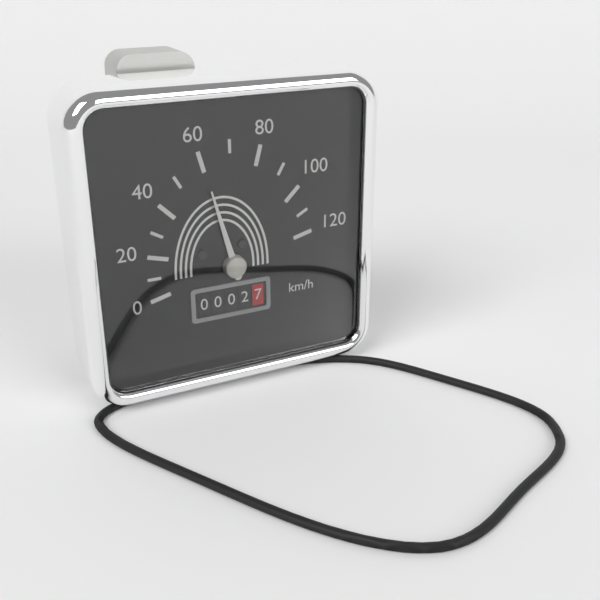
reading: 60 km/h
